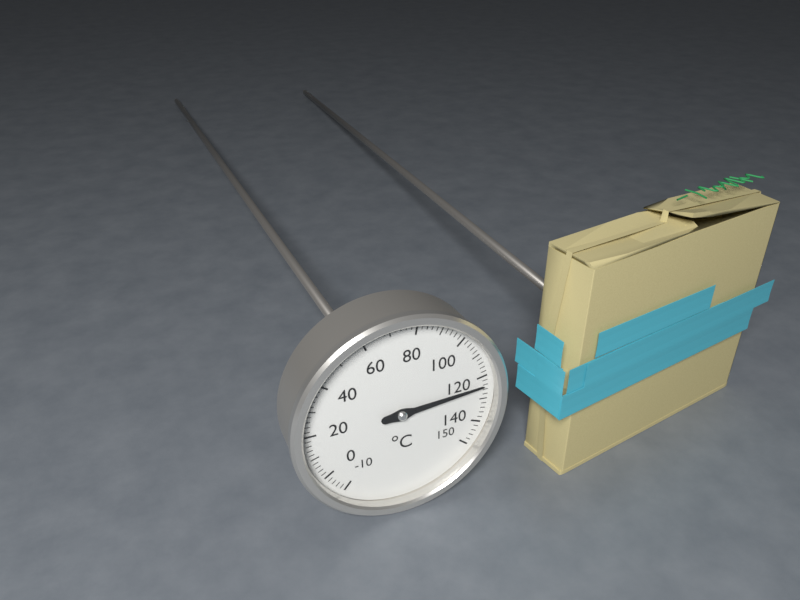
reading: 124 °C
